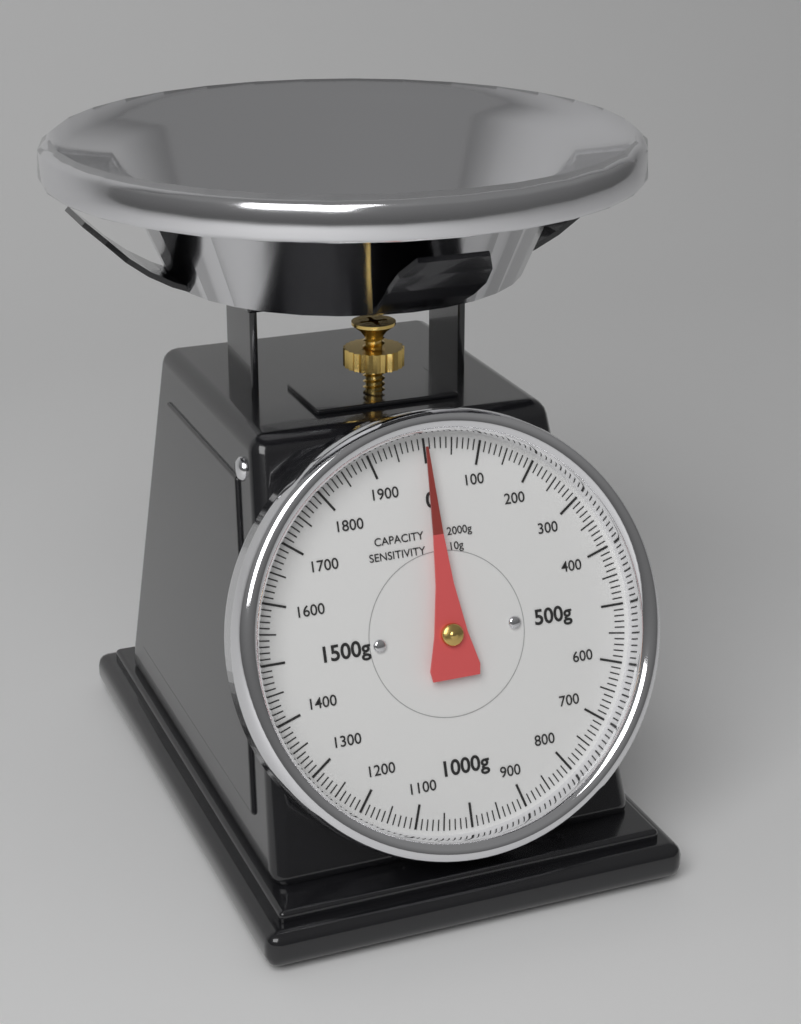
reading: 0 g
